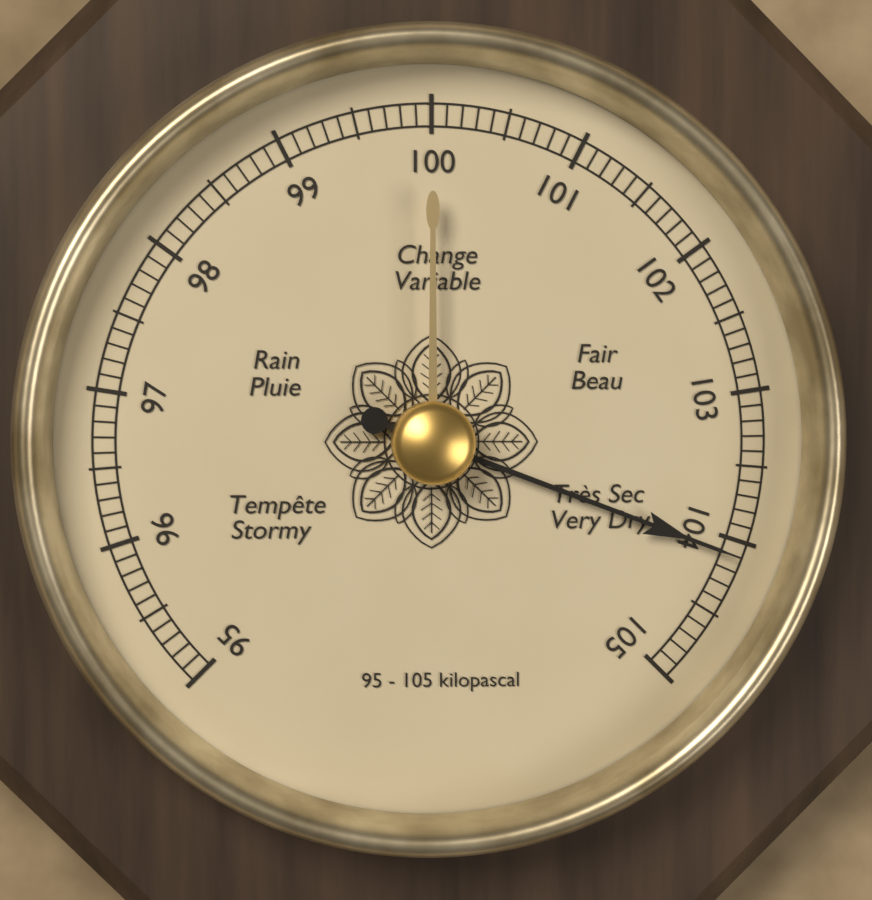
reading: 104.1 kPa
